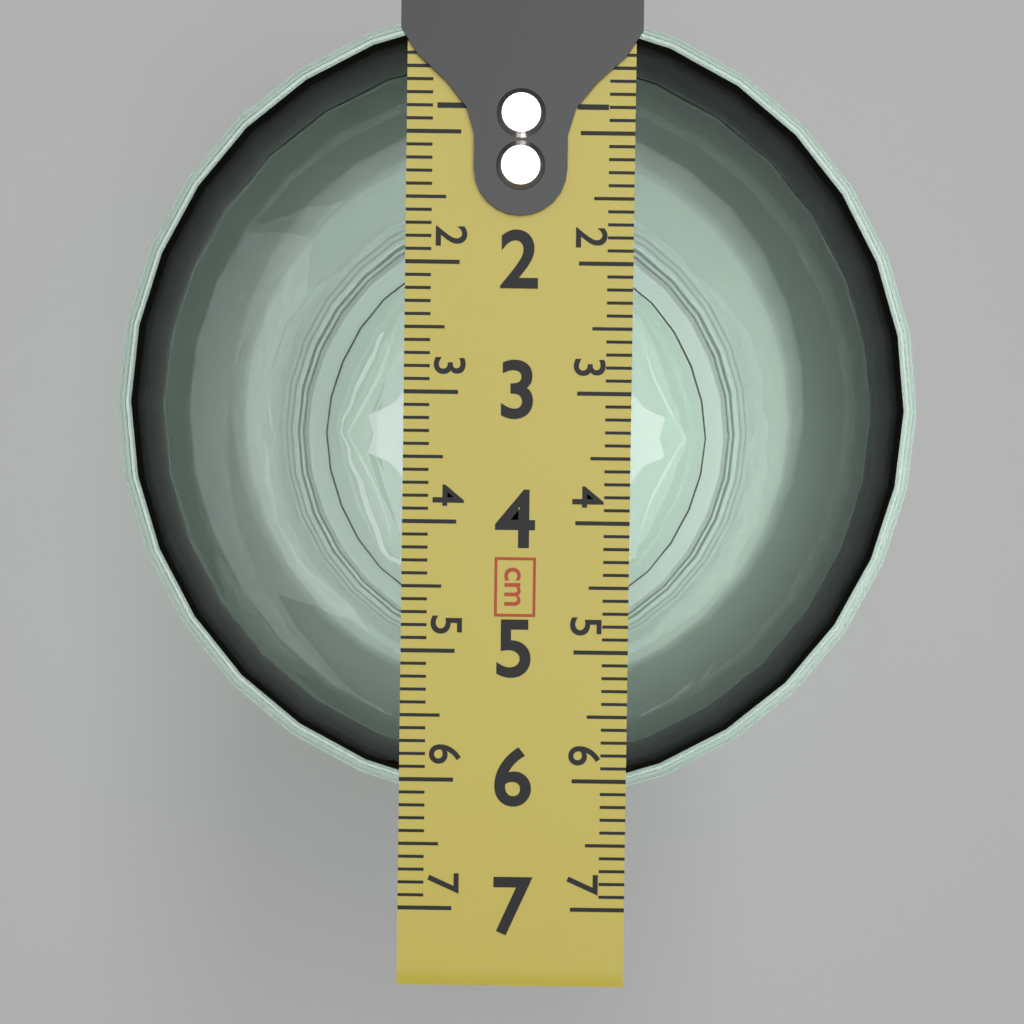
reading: 6.2 cm
